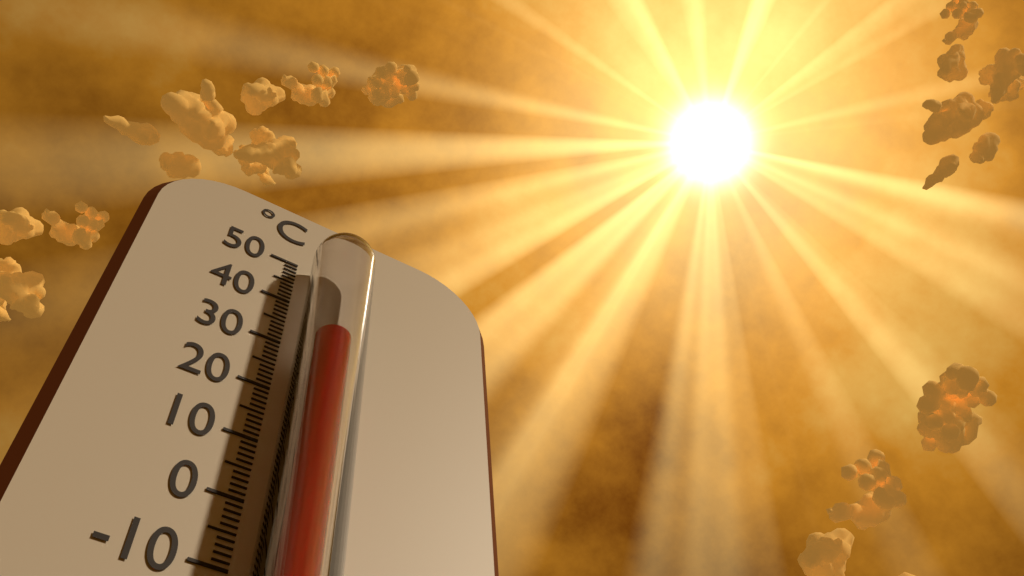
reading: 28 °C
